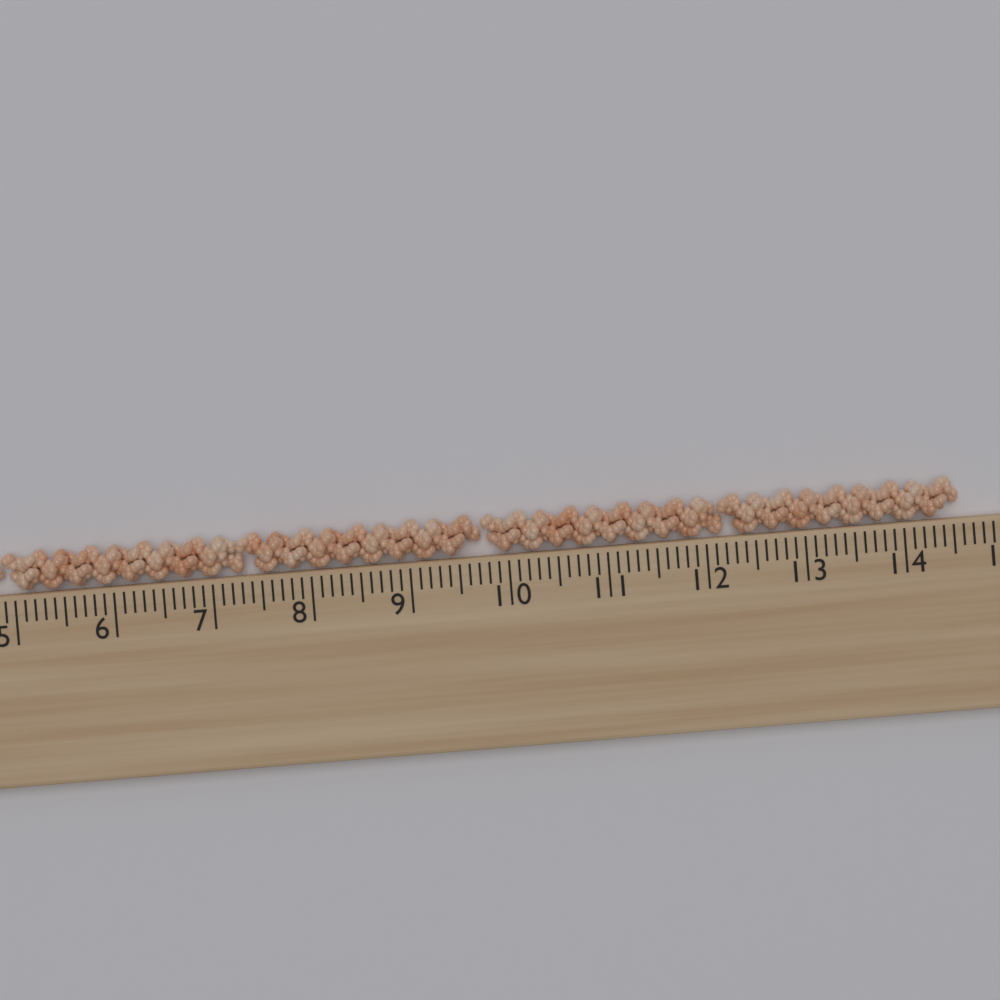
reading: 14.6 cm
